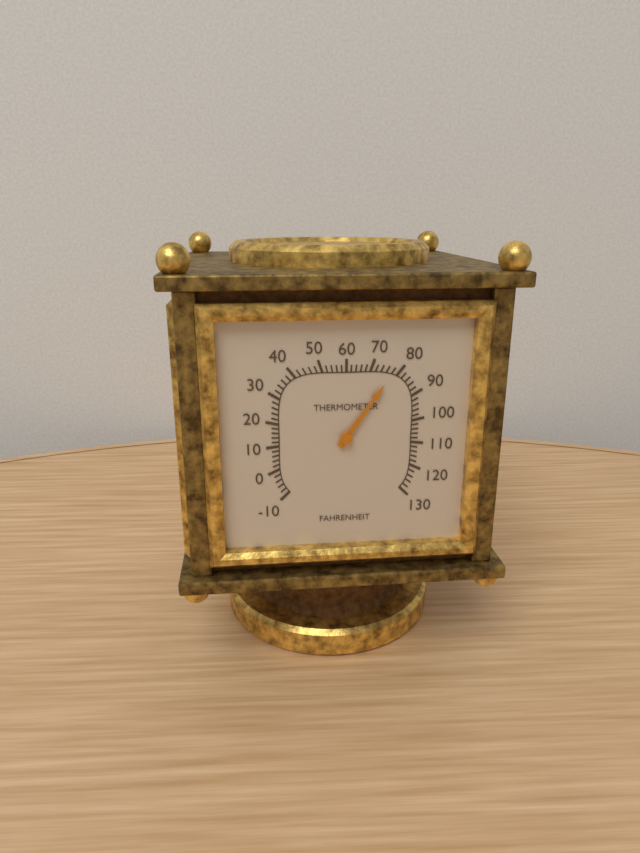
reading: 78 °F
